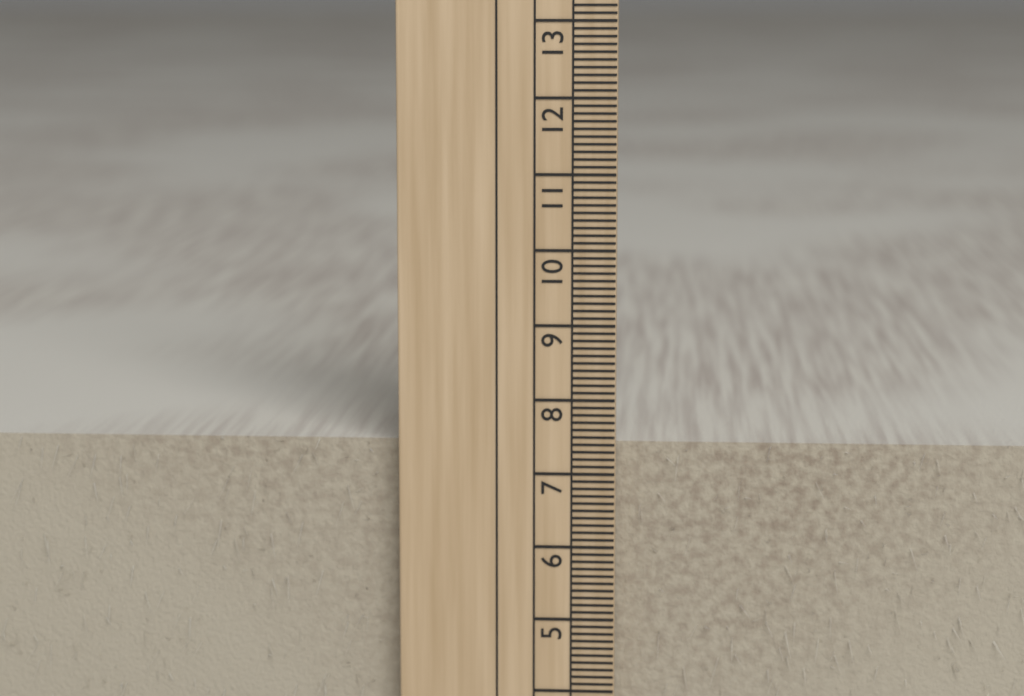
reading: 7.4 cm
